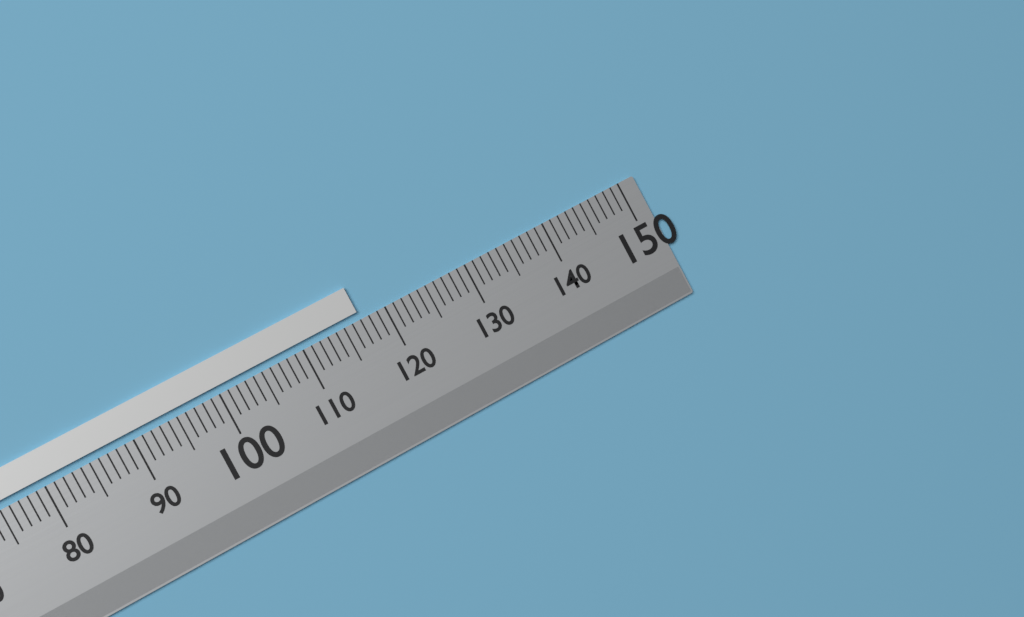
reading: 117 (no unit)
